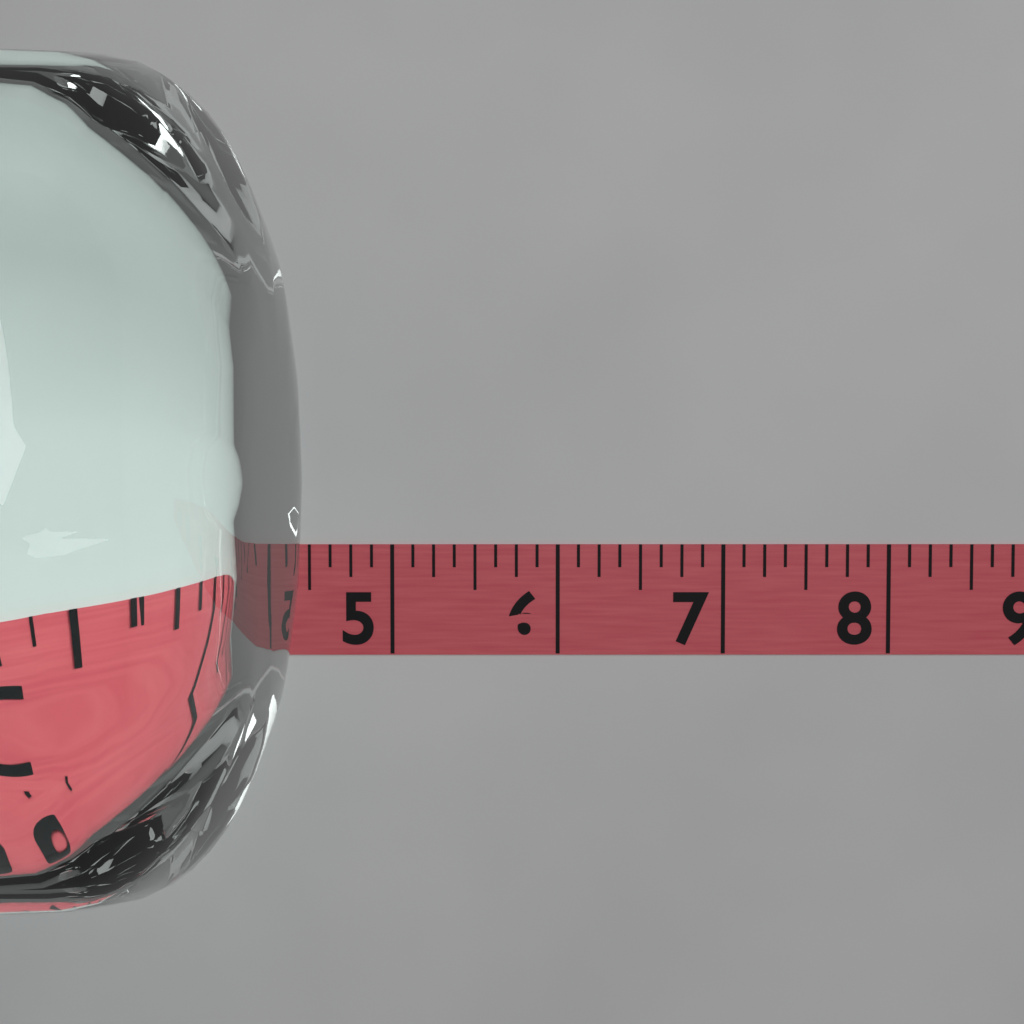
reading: 4.625 (no unit)
